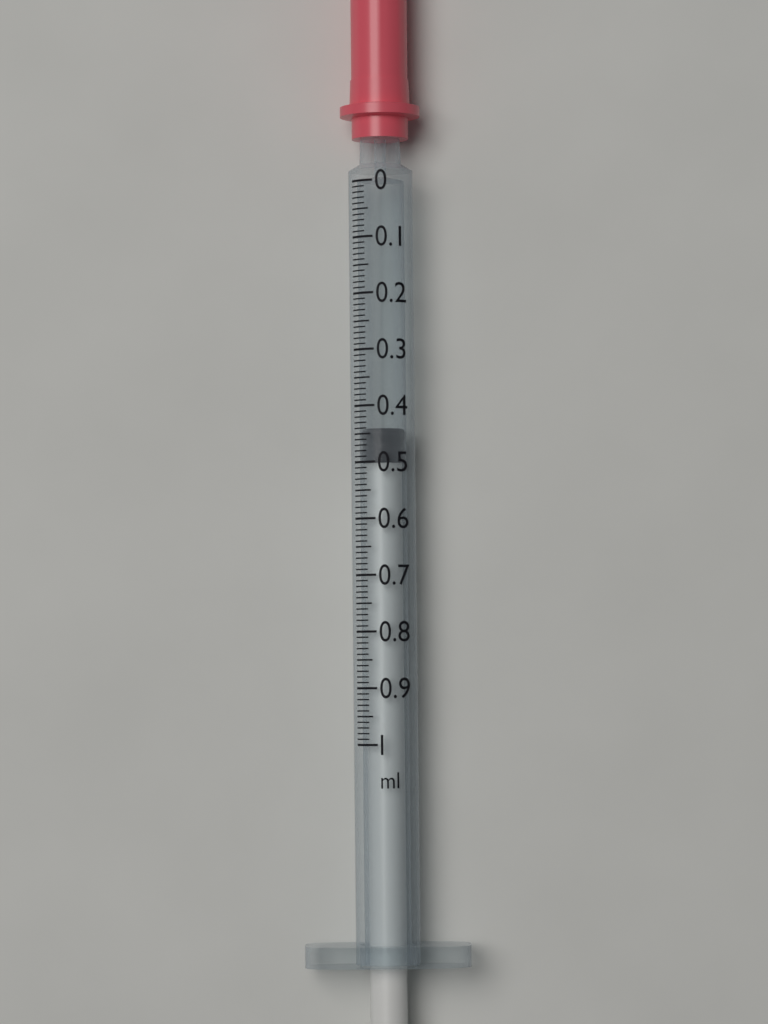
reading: 0.44 ml
